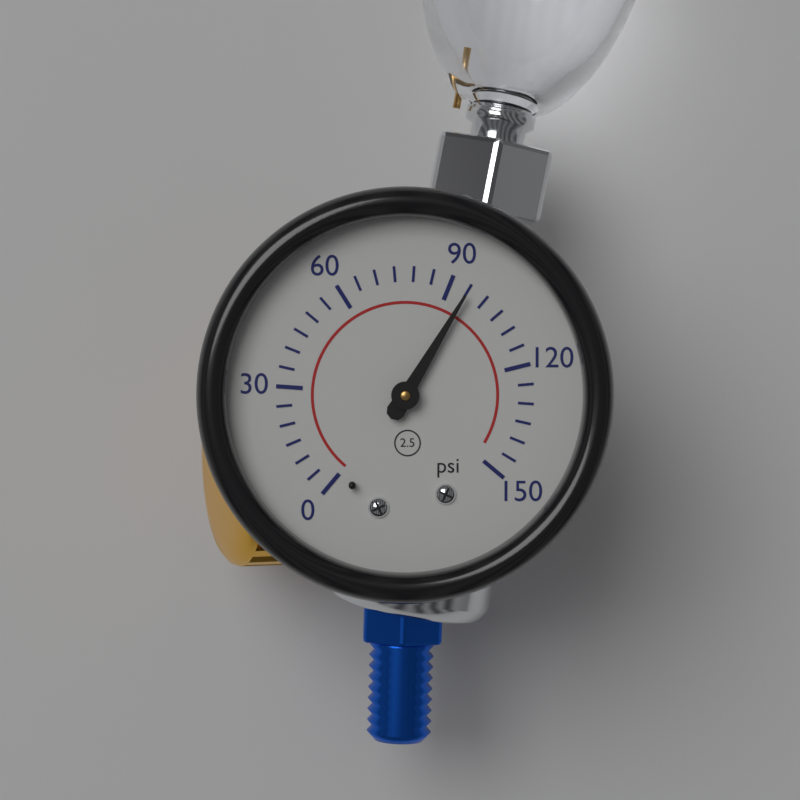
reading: 95 psi
